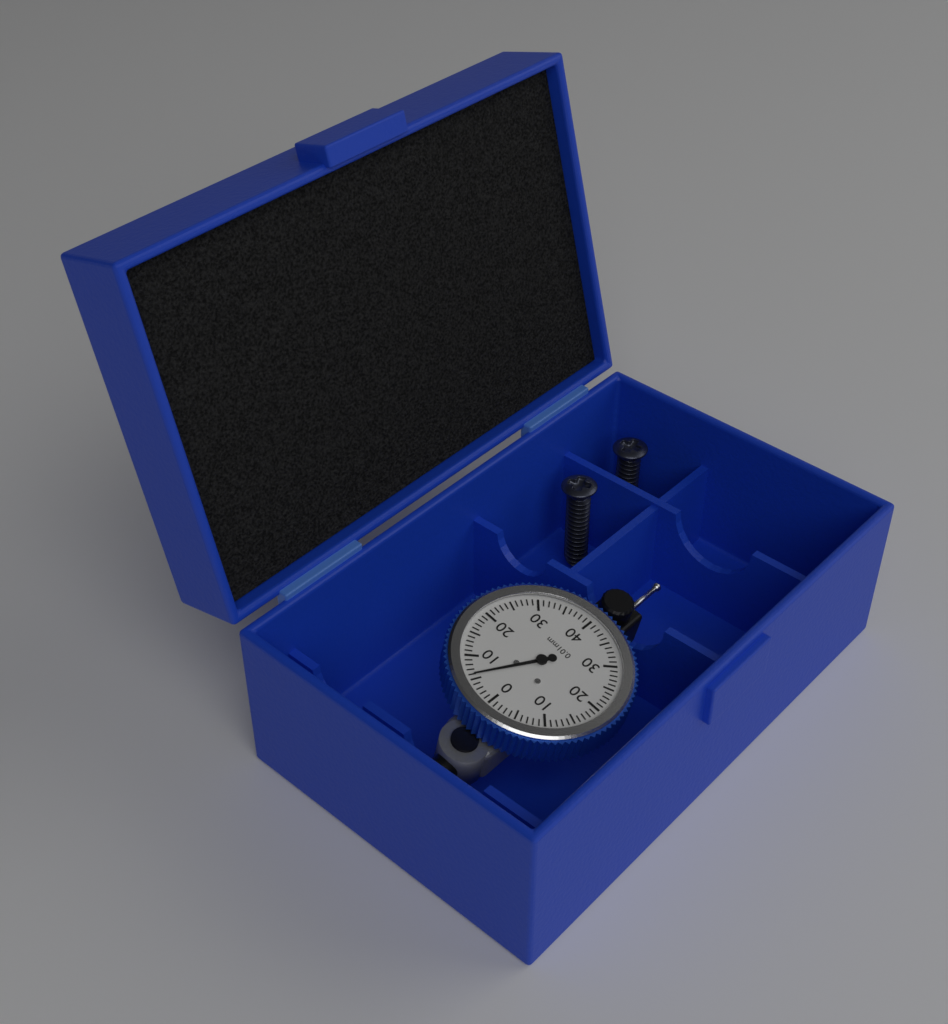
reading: 0.06 mm
